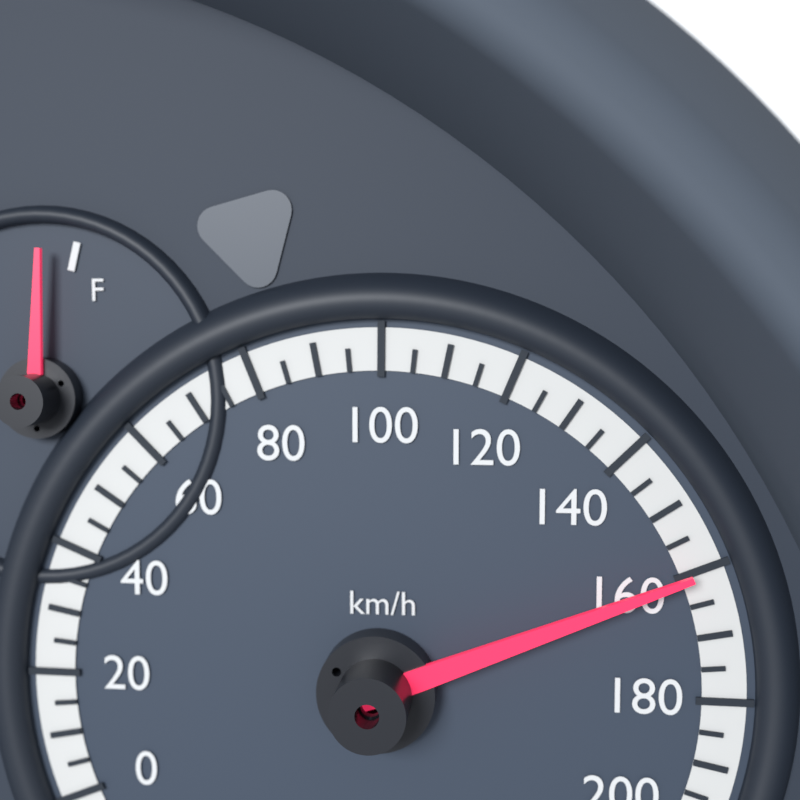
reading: 160 km/h
